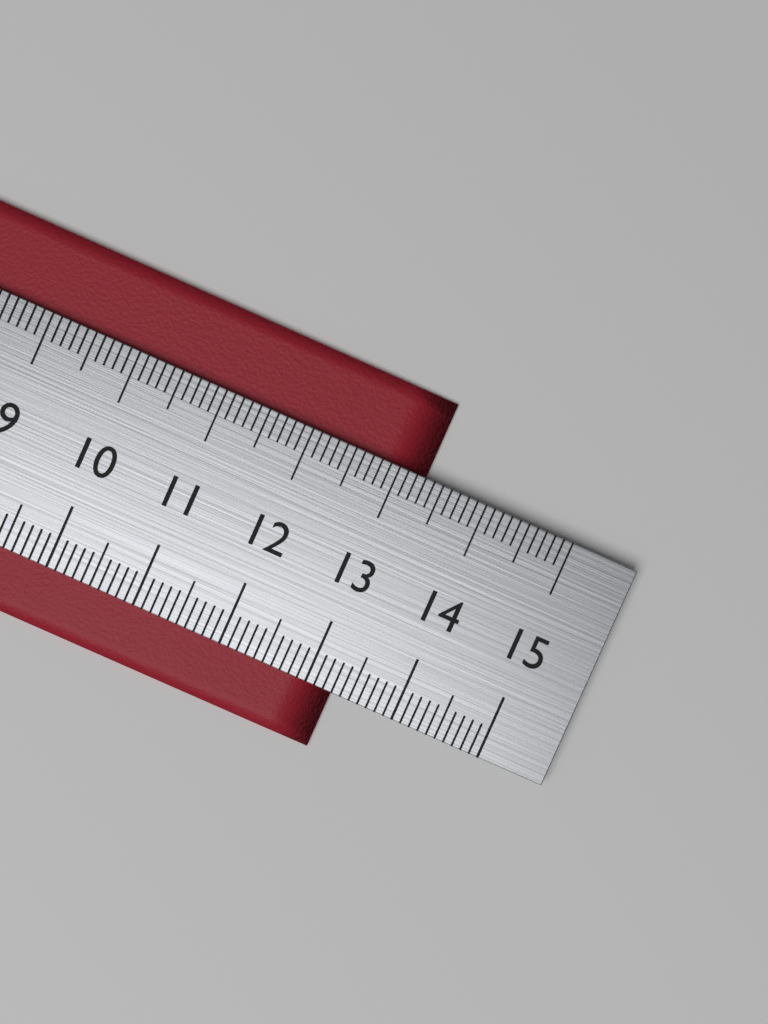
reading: 13.3 cm
